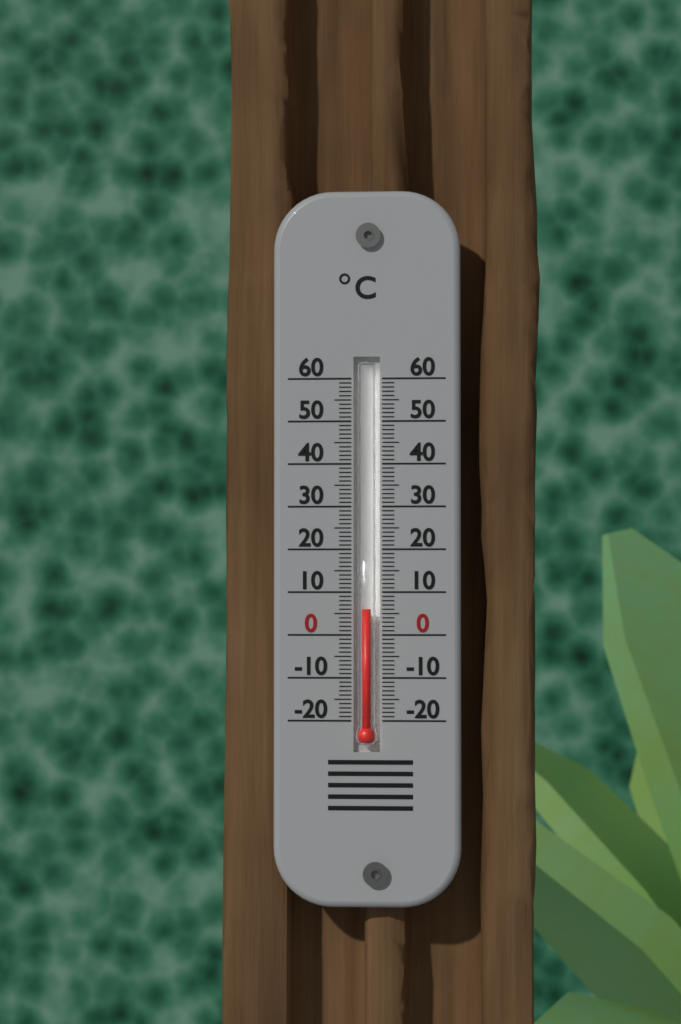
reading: 6 °C
